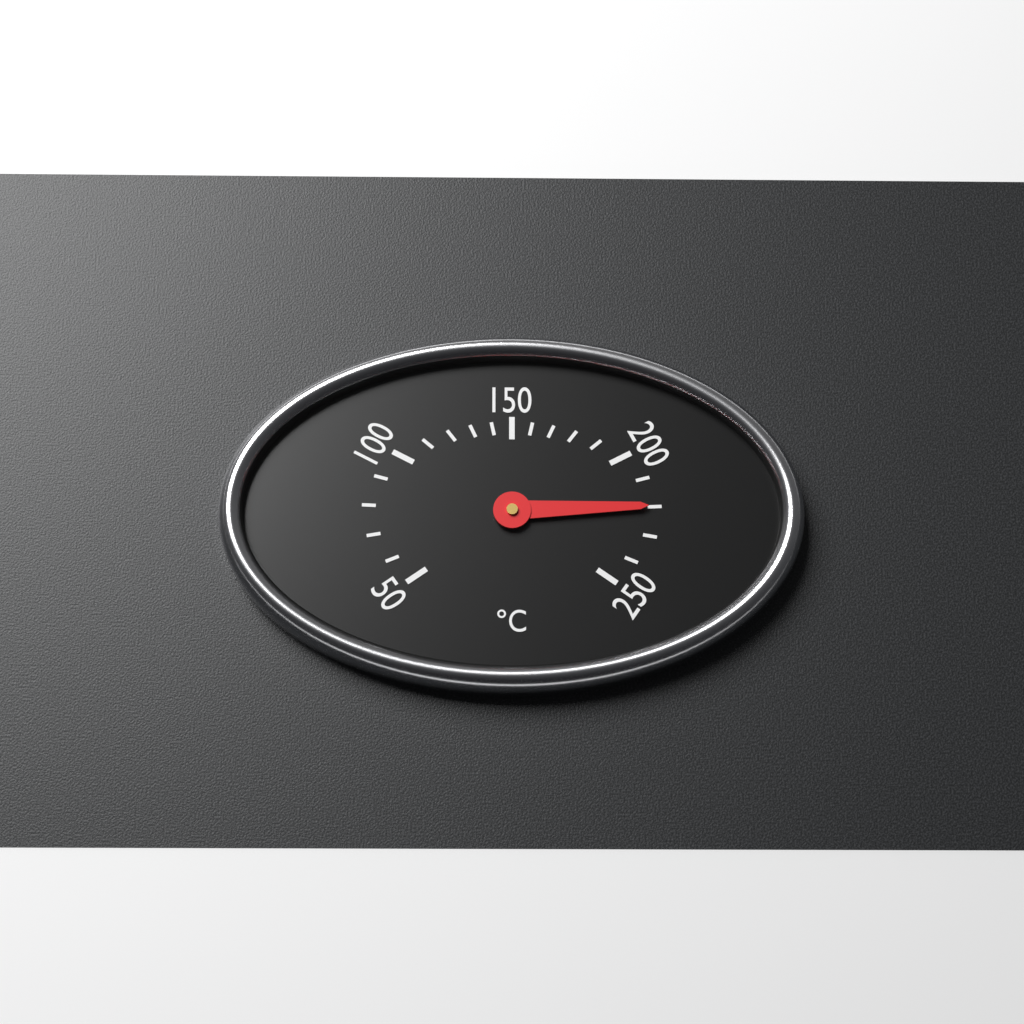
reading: 220 °C
